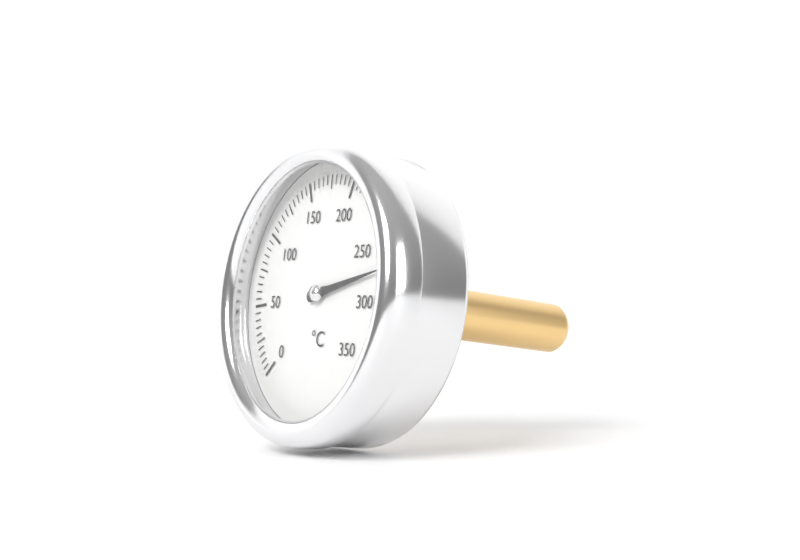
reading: 275 °C
